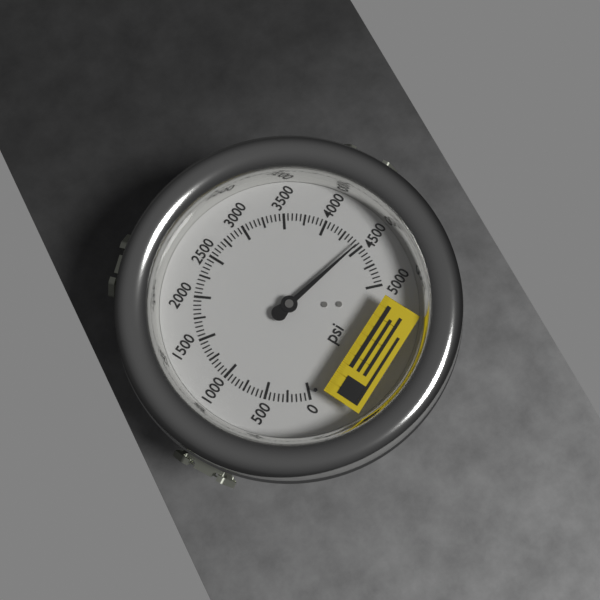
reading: 4450 psi
